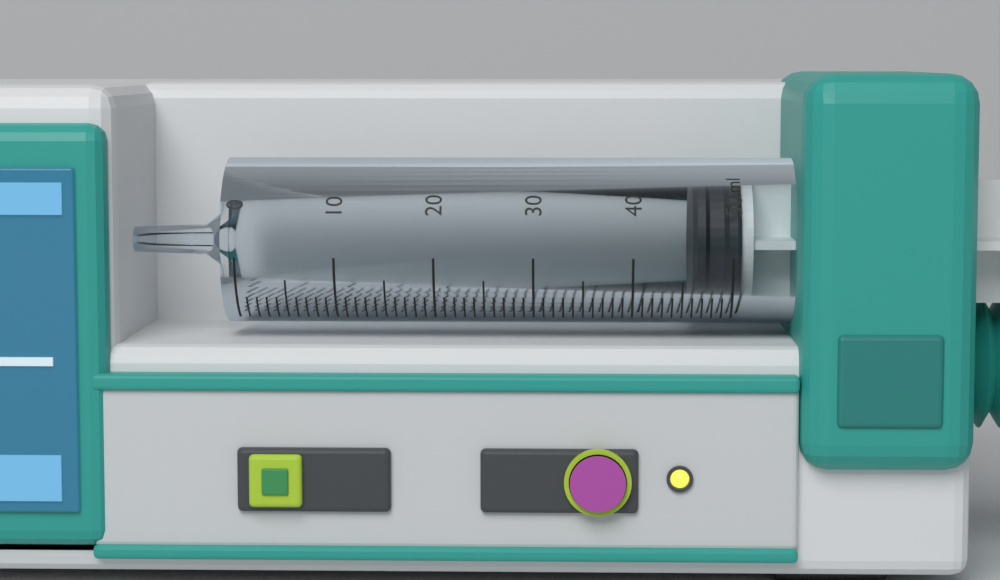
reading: 46 ml
